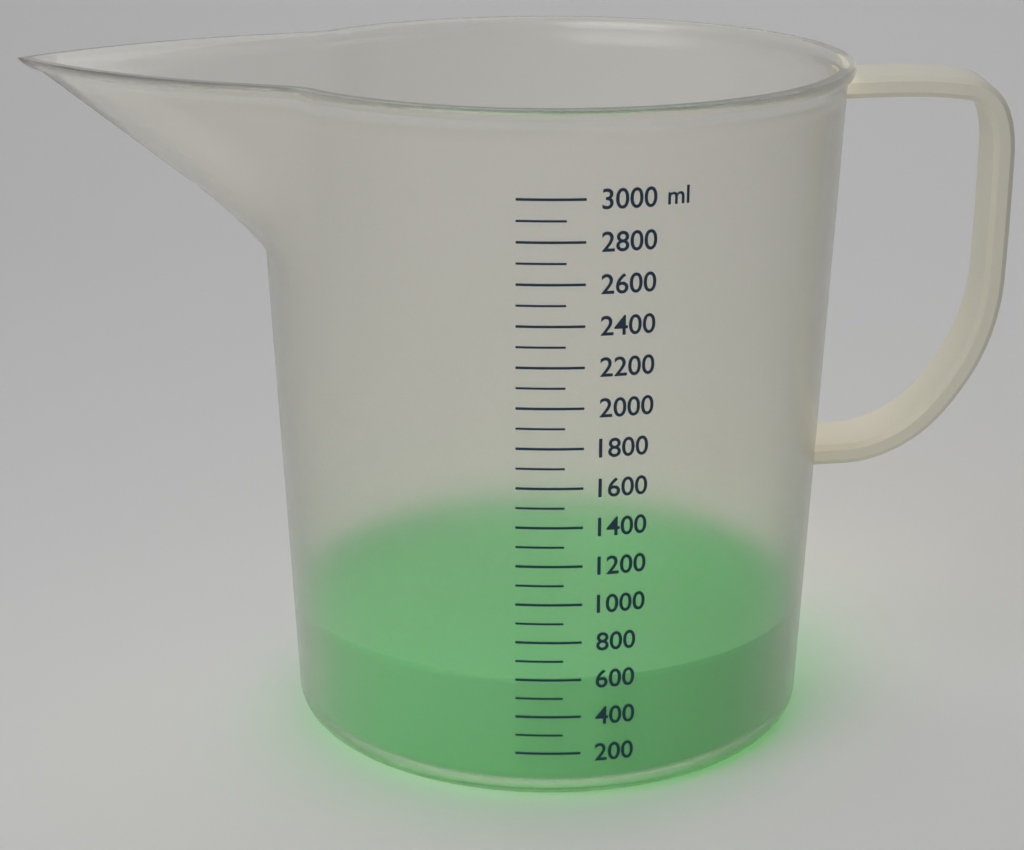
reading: 600 ml
